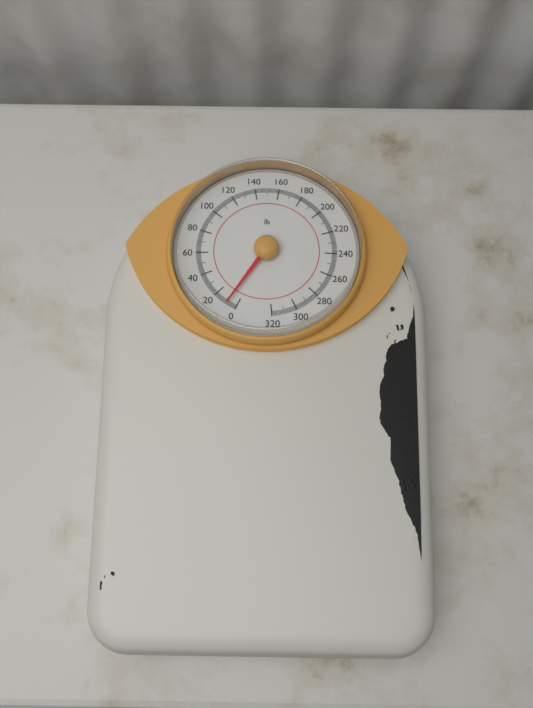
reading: 8 lb
